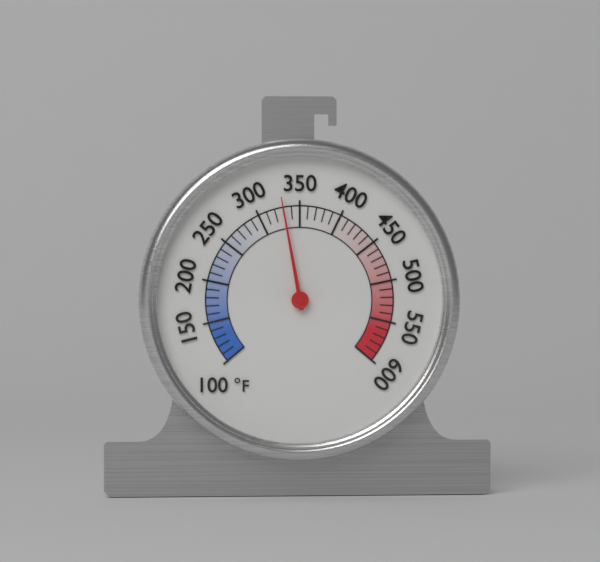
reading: 330 °F
